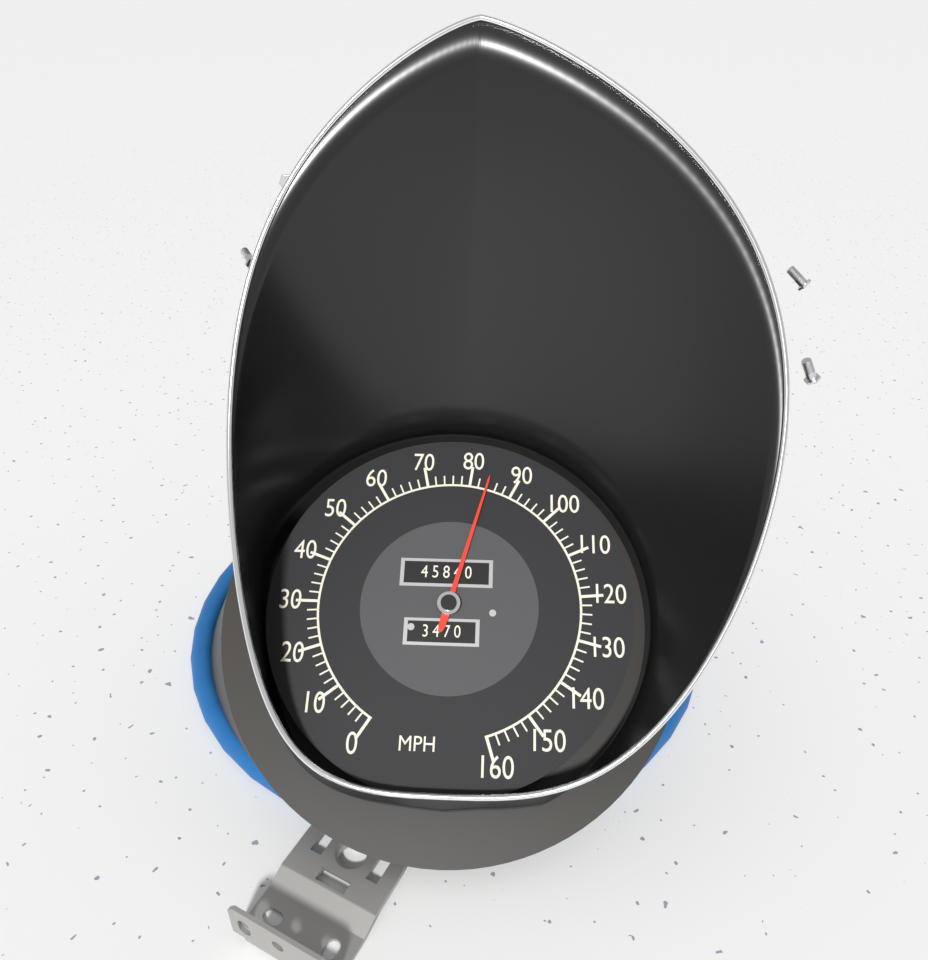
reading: 84 MPH
